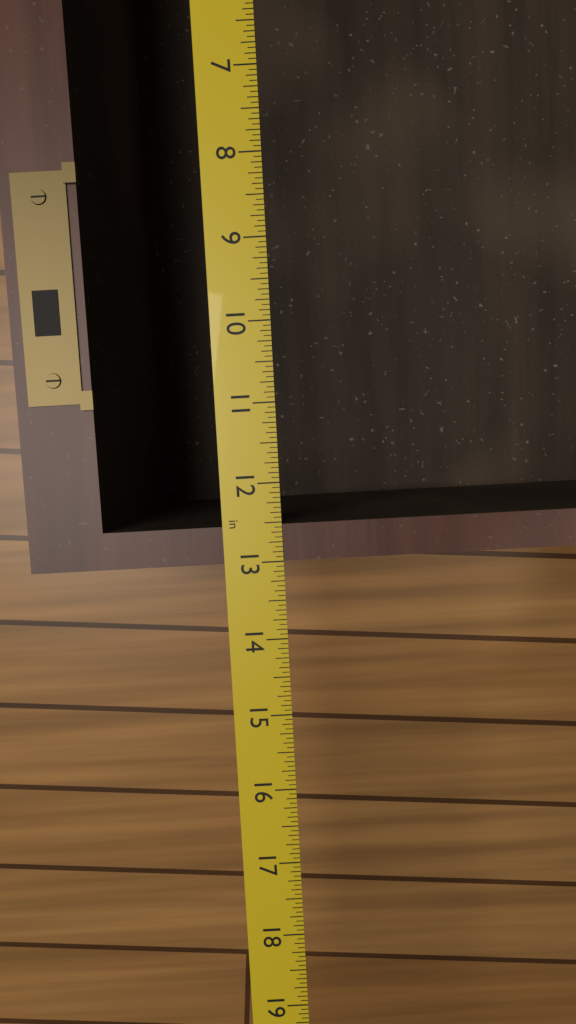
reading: 13.0000 in
